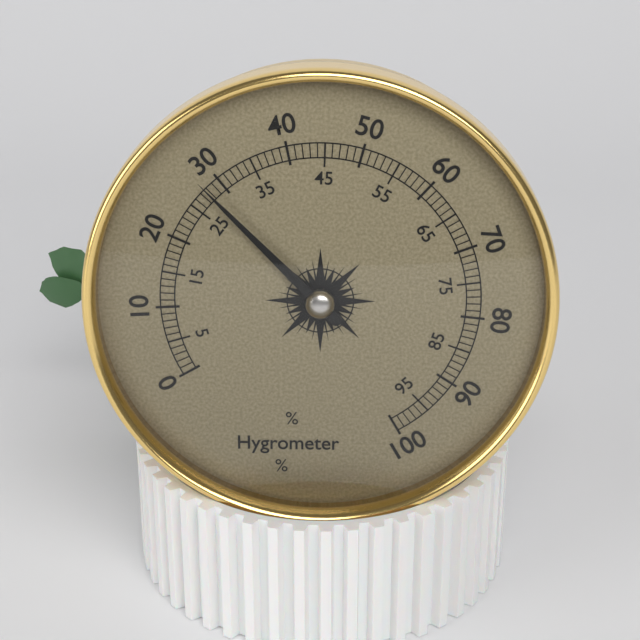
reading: 28 %
